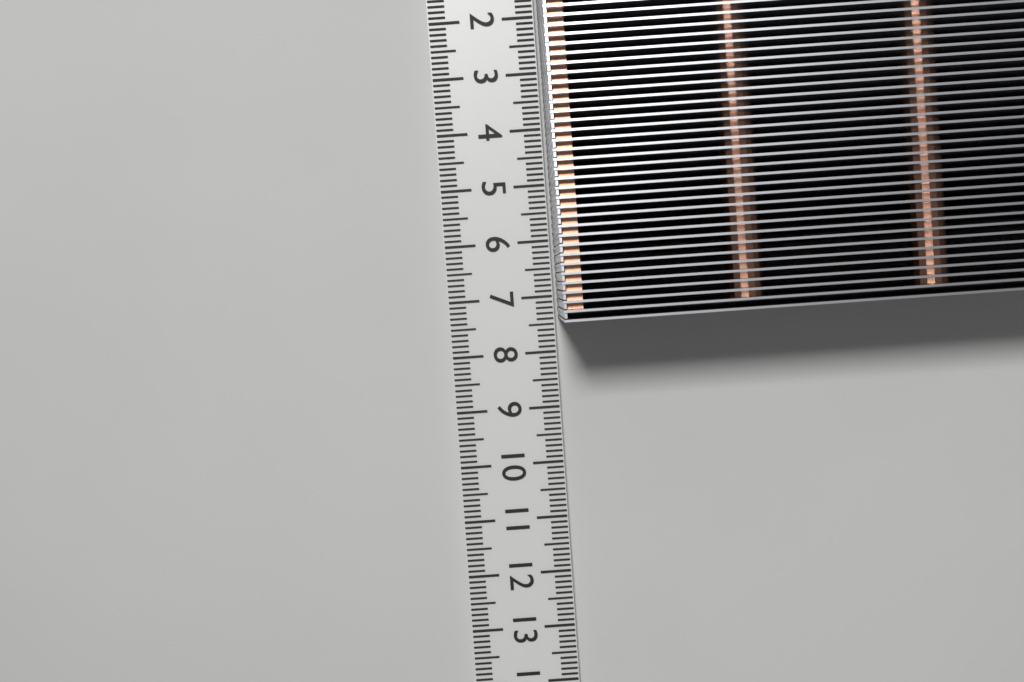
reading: 7.4 cm
